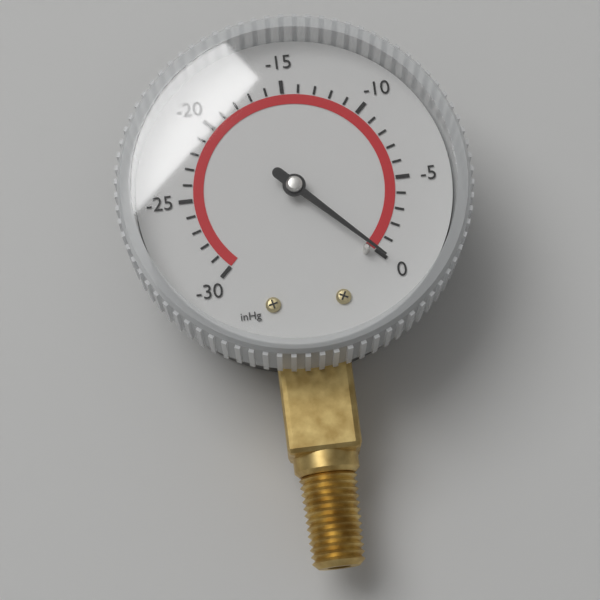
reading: 0 inHg
